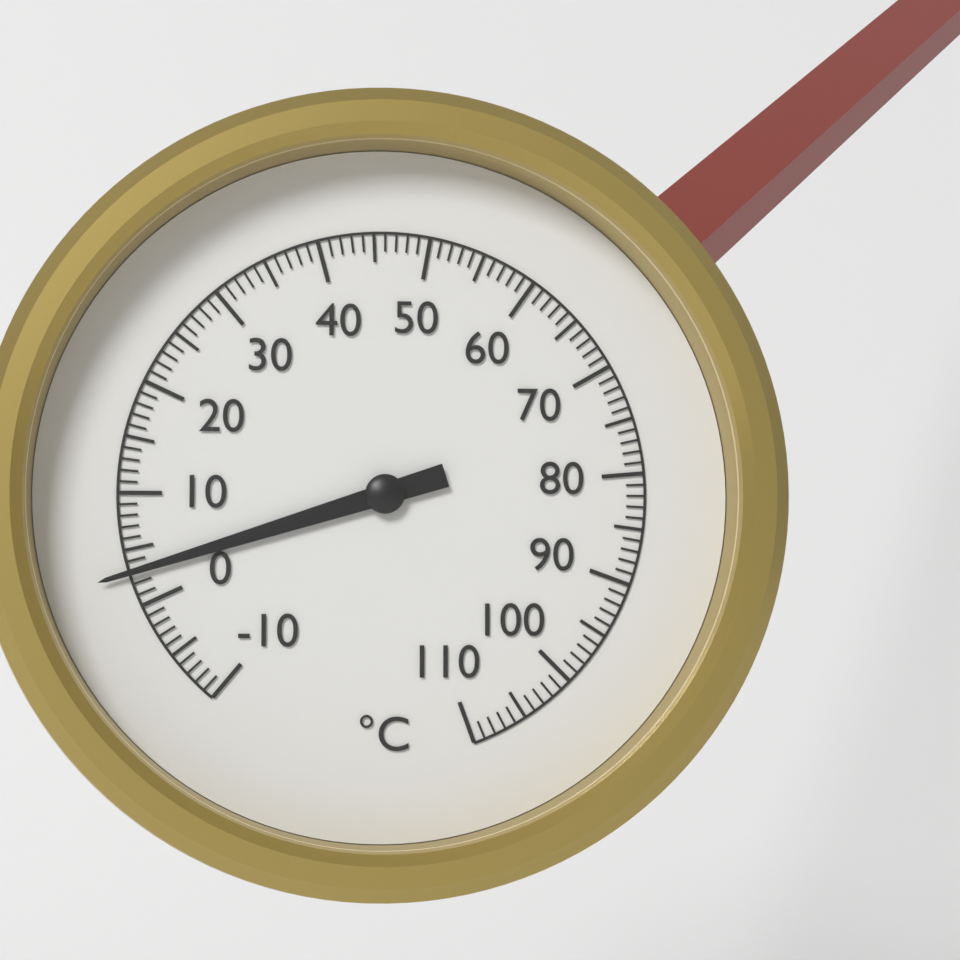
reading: 3 °C
